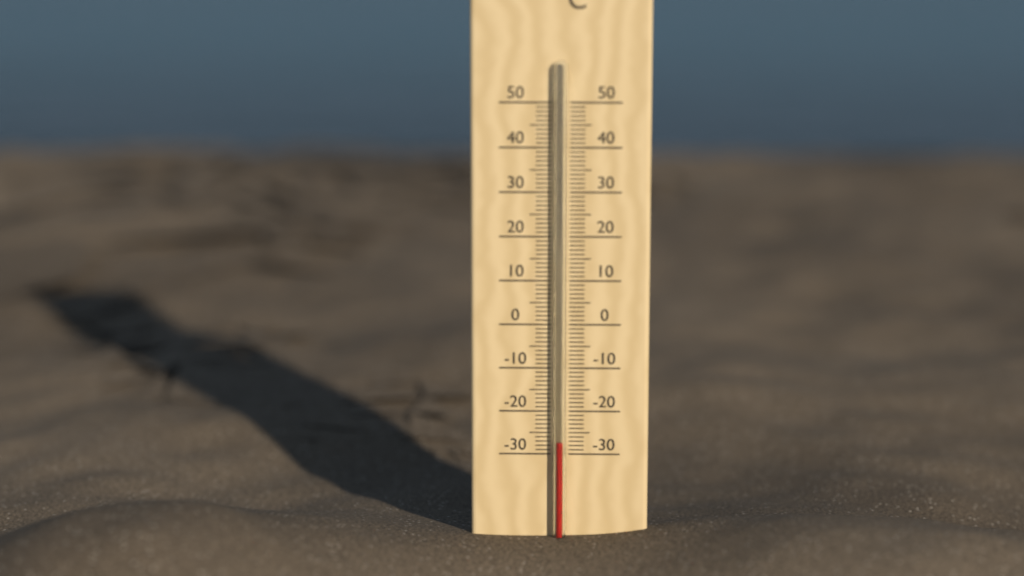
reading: -27 °C
